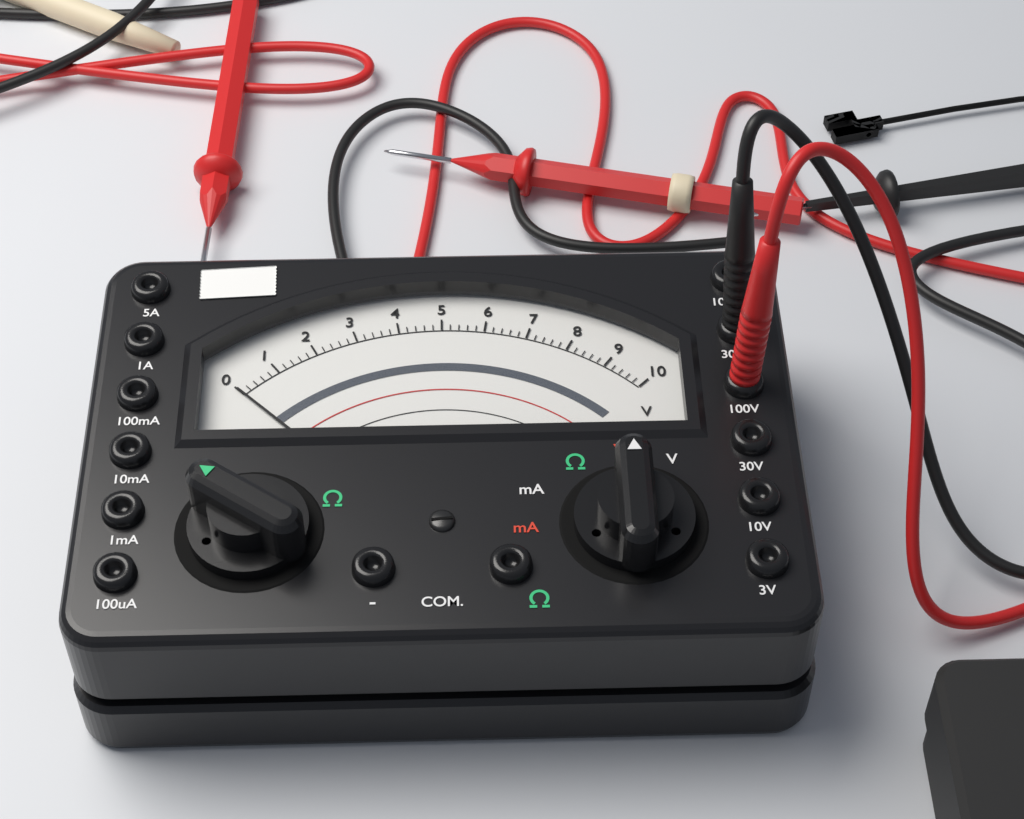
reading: 0.0 V
